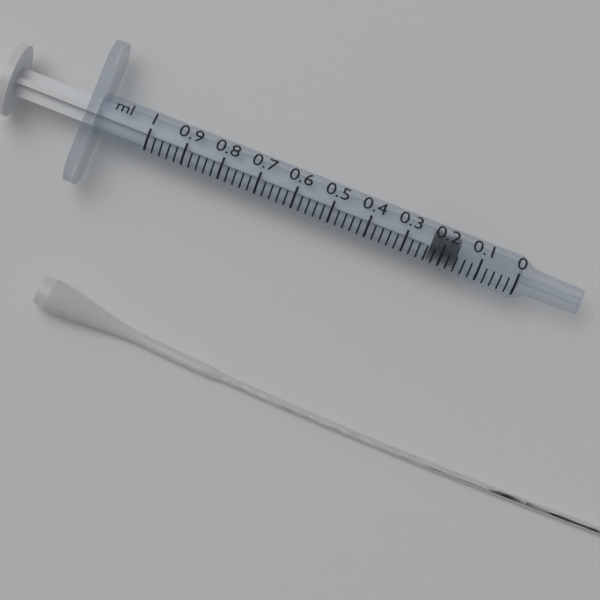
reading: 0.16 ml
